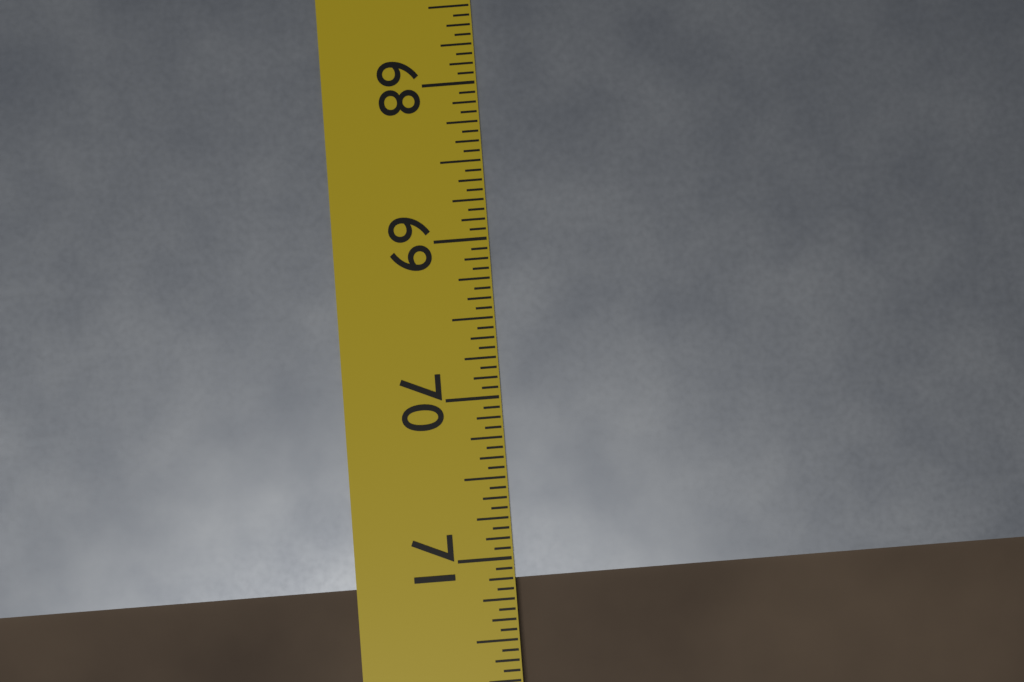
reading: 71.1250 in
